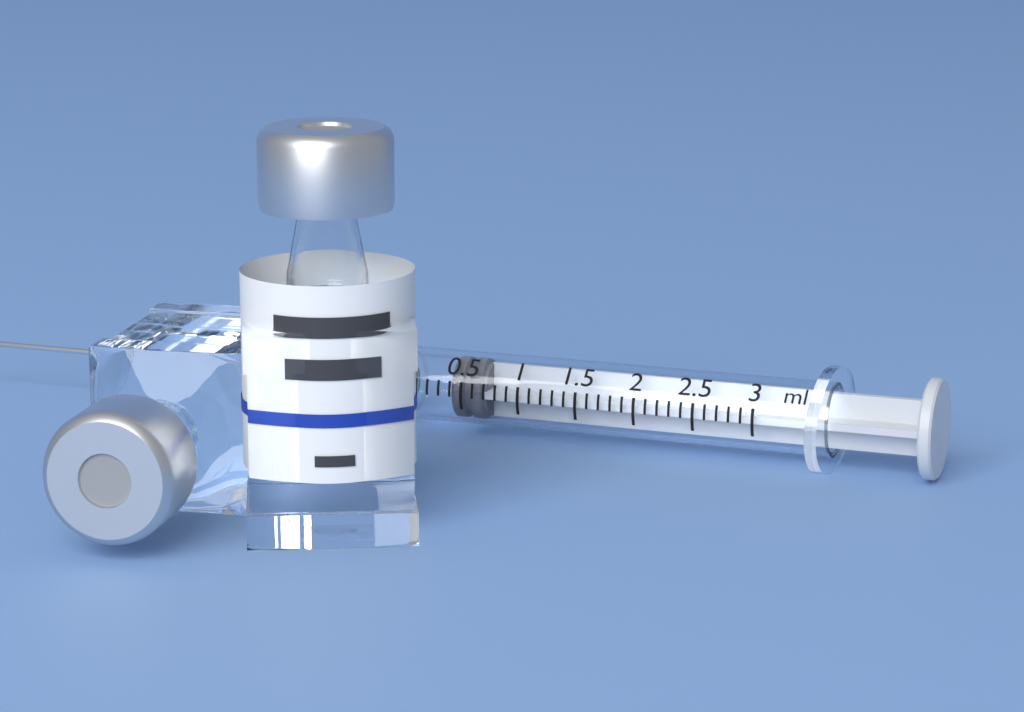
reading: 0.4 ml
